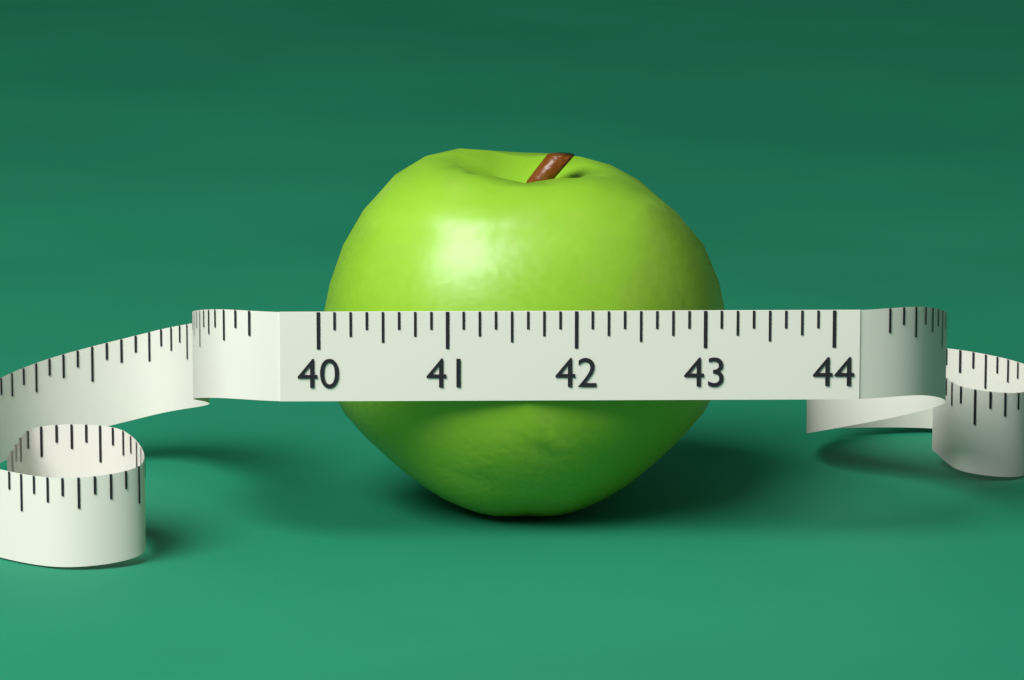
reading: 43.250 (no unit)
